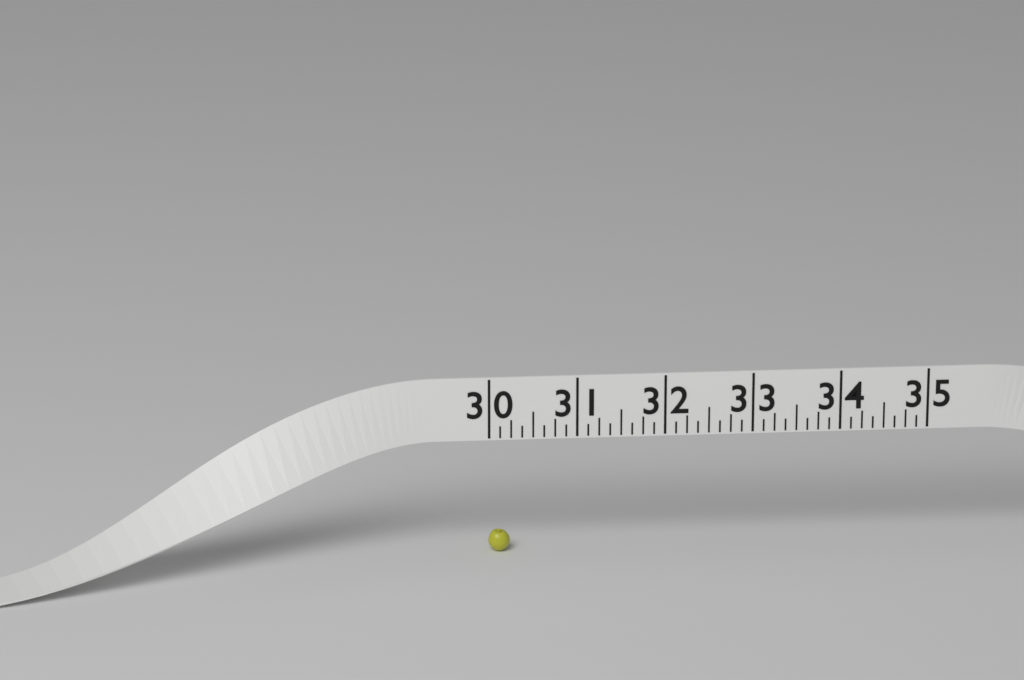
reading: 30.250 (no unit)
